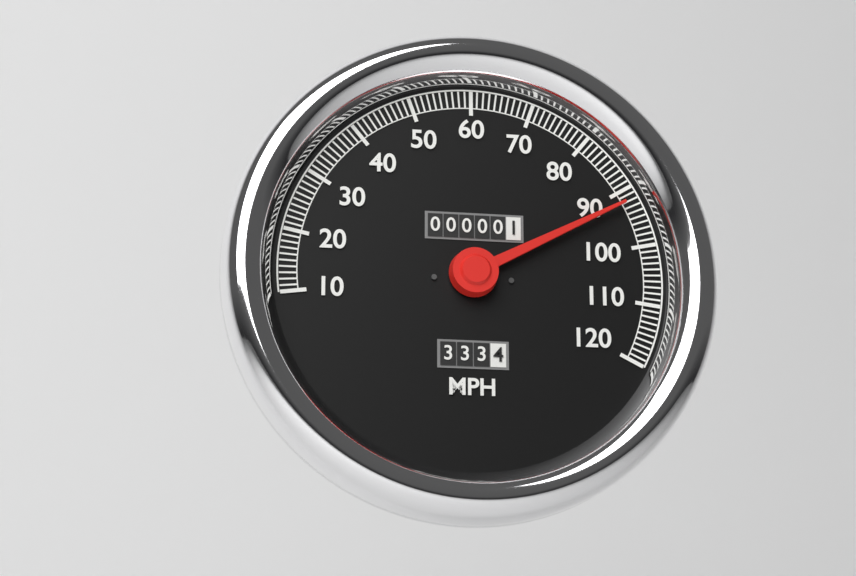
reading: 92 MPH
